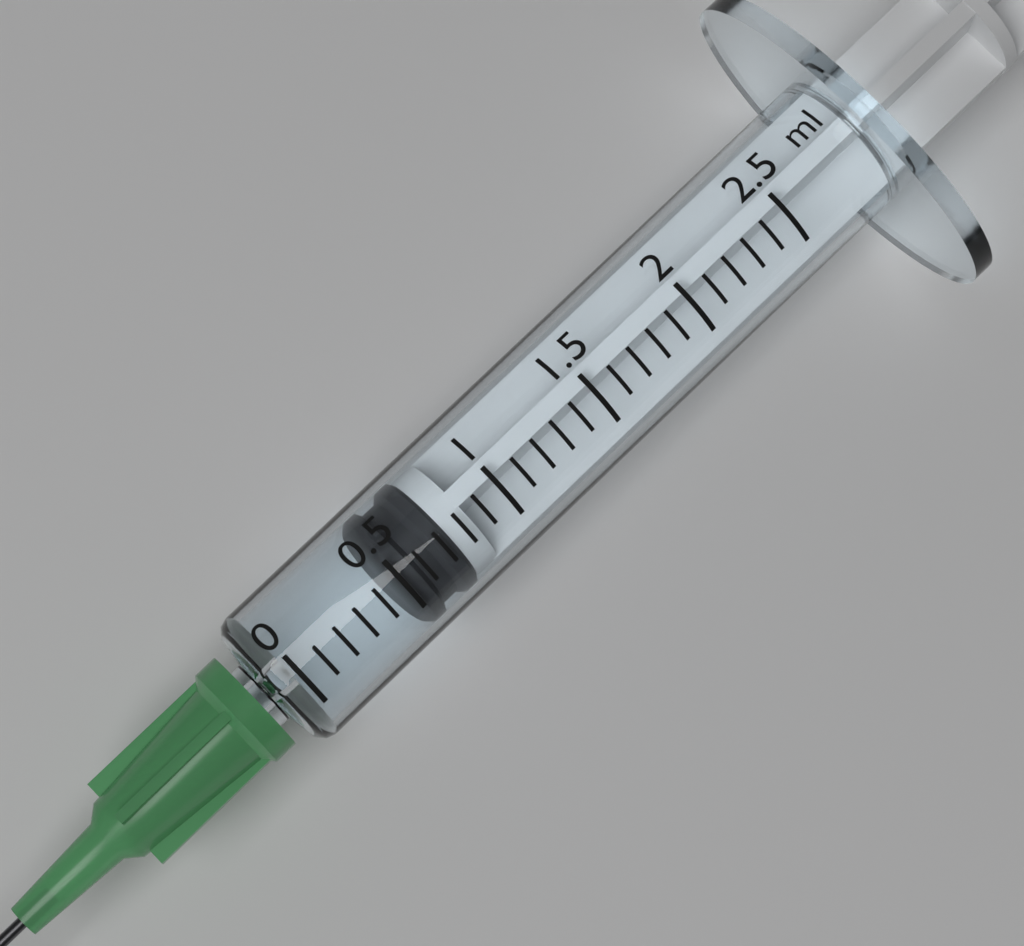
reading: 0.5 ml
